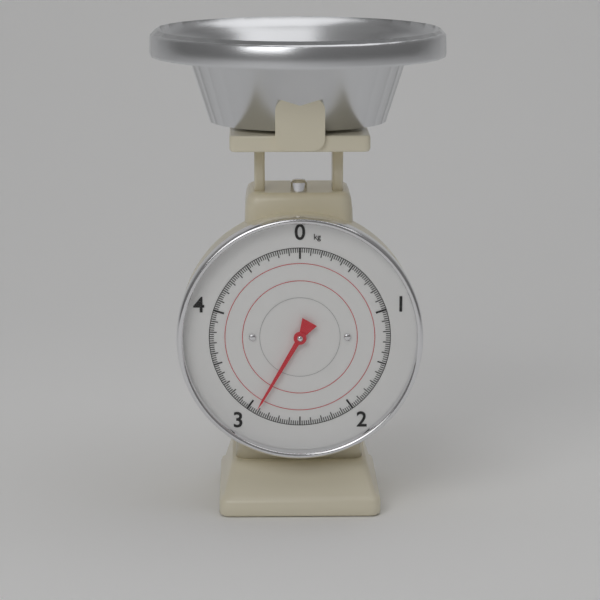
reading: 2.92 kg
